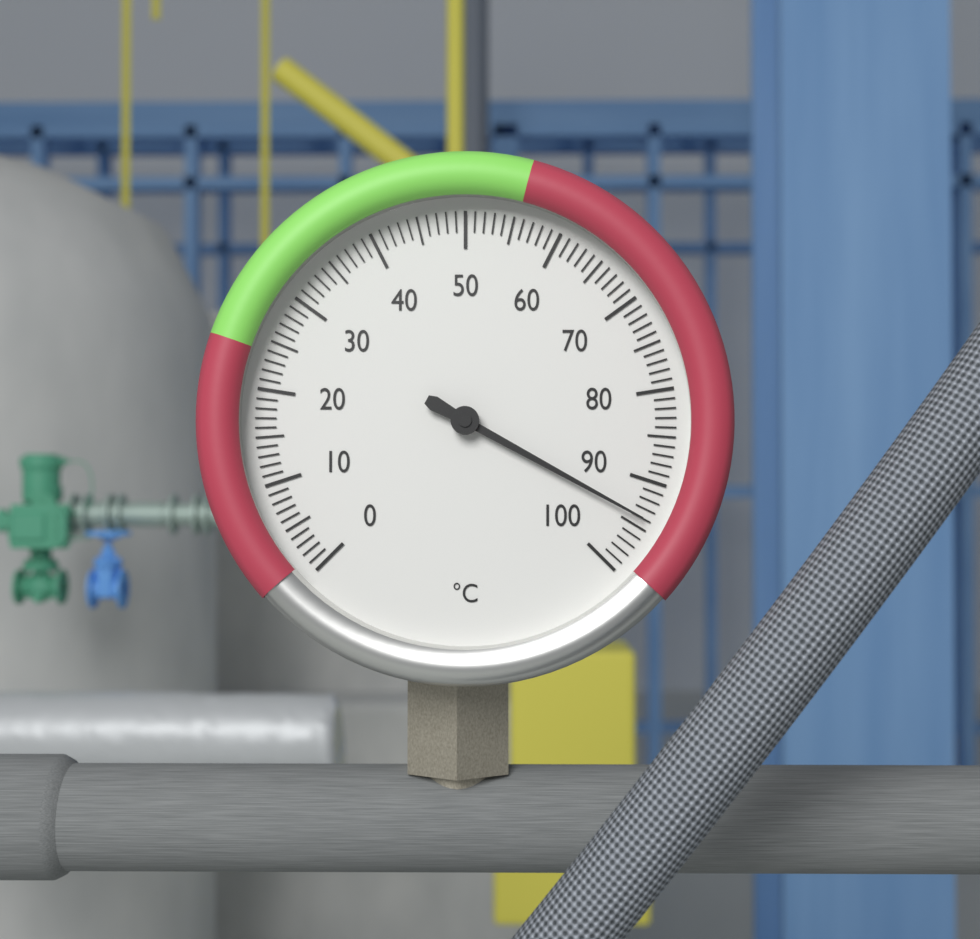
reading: 94 °C
